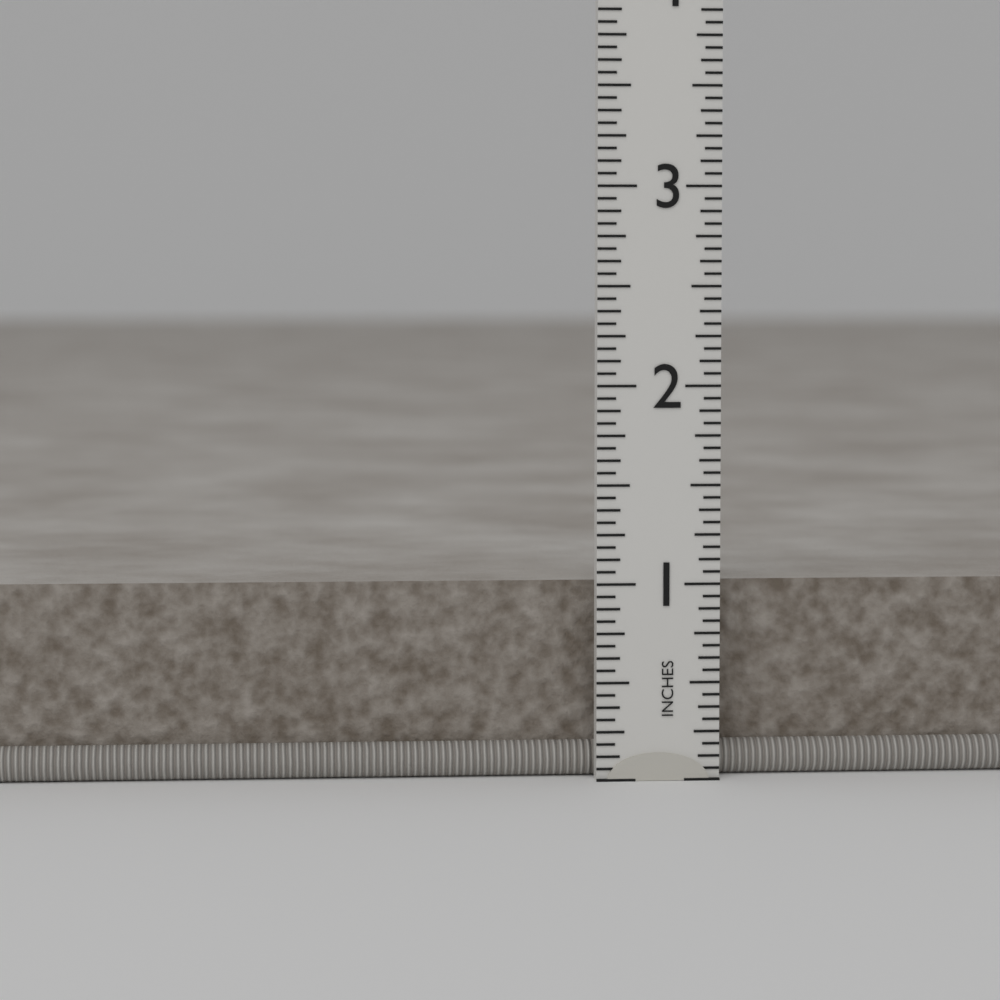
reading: 1.0000 in
